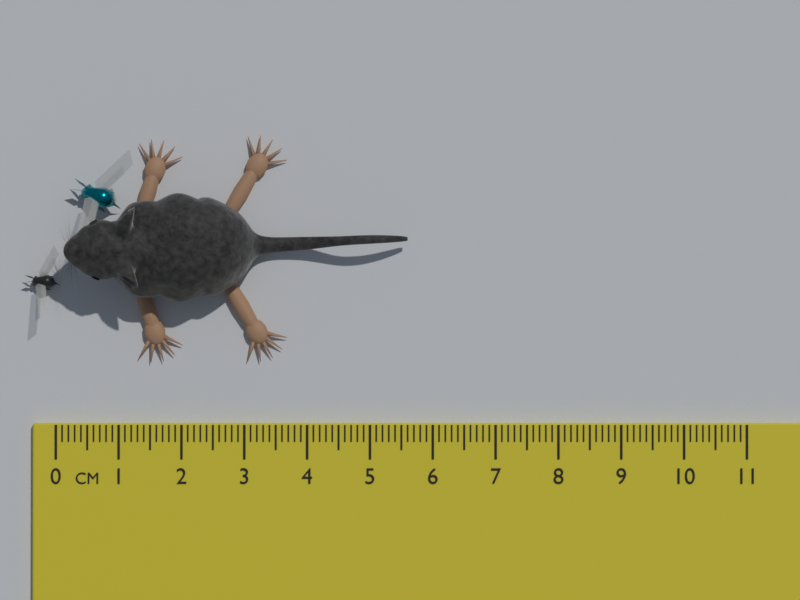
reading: 5.6 cm
